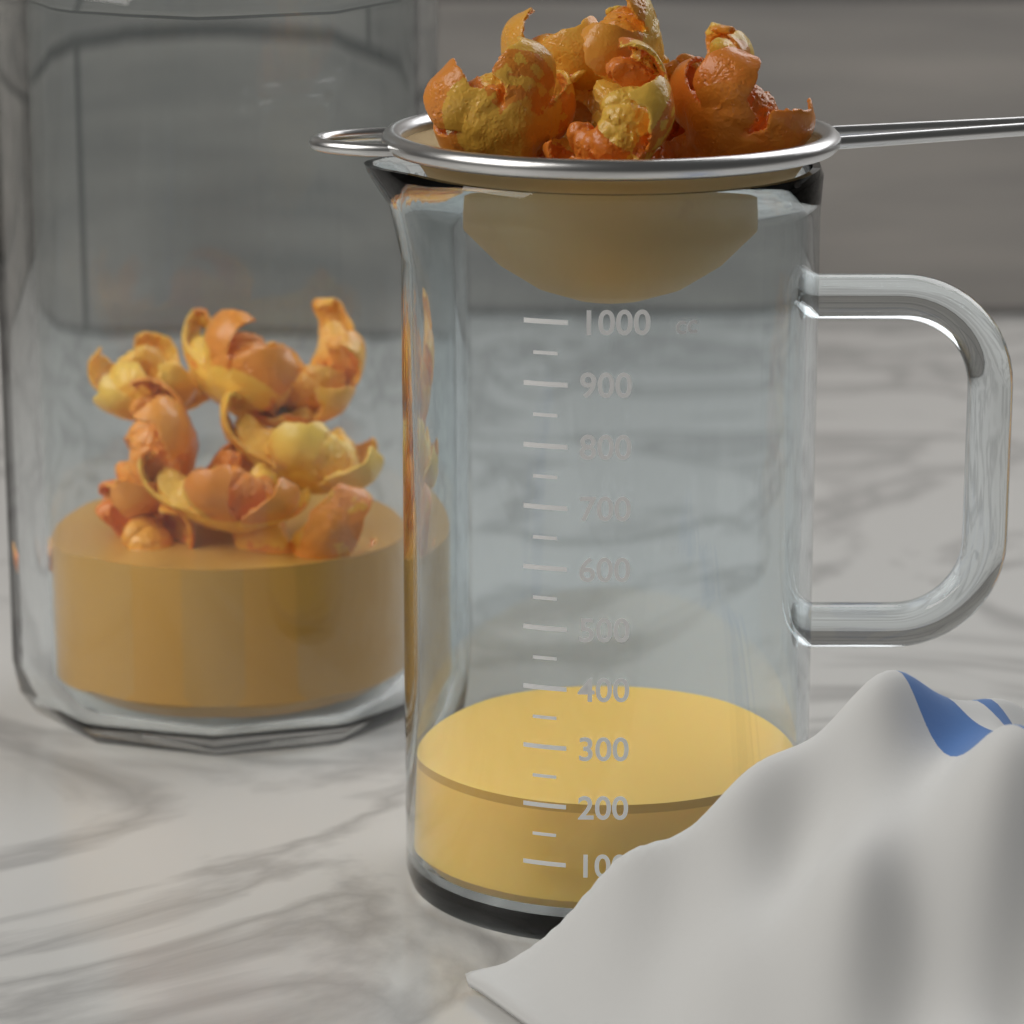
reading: 200 cc
